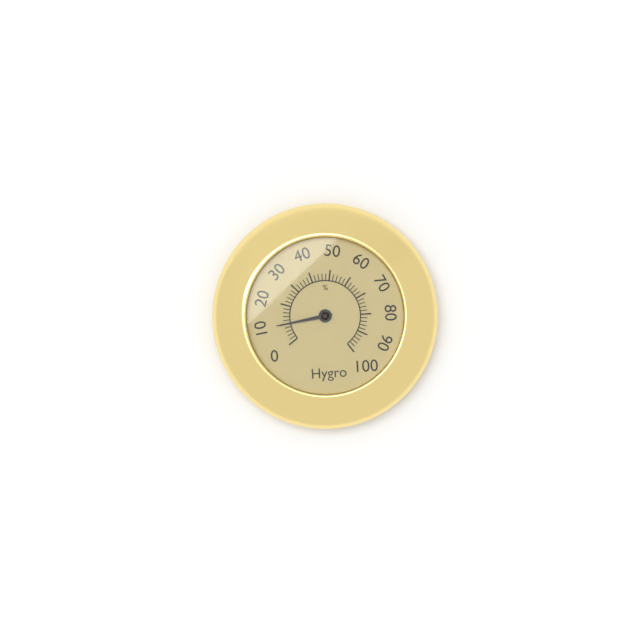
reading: 10 %
